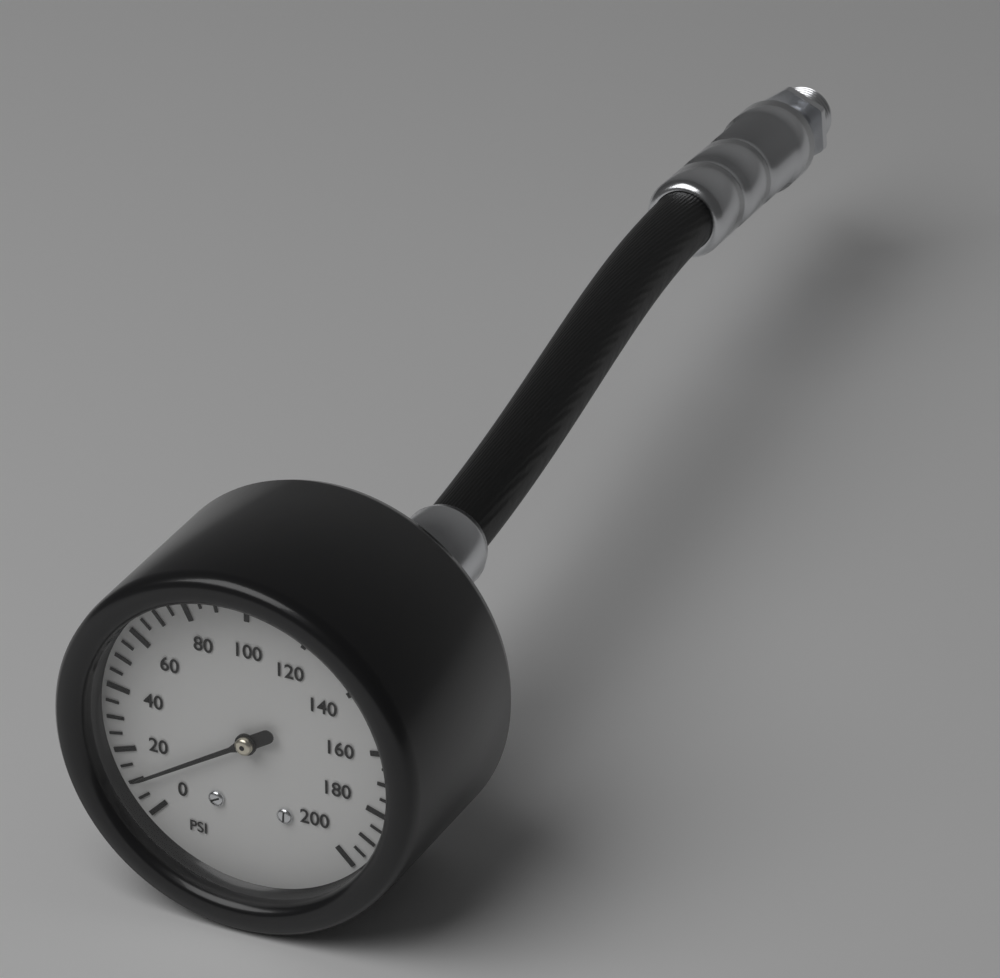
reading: 10 psi
